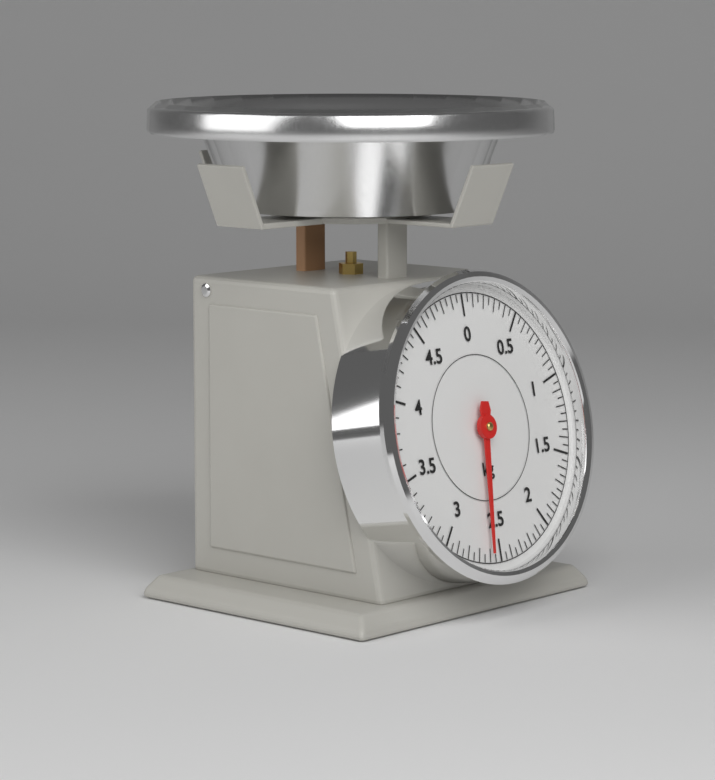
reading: 2.60 kg
